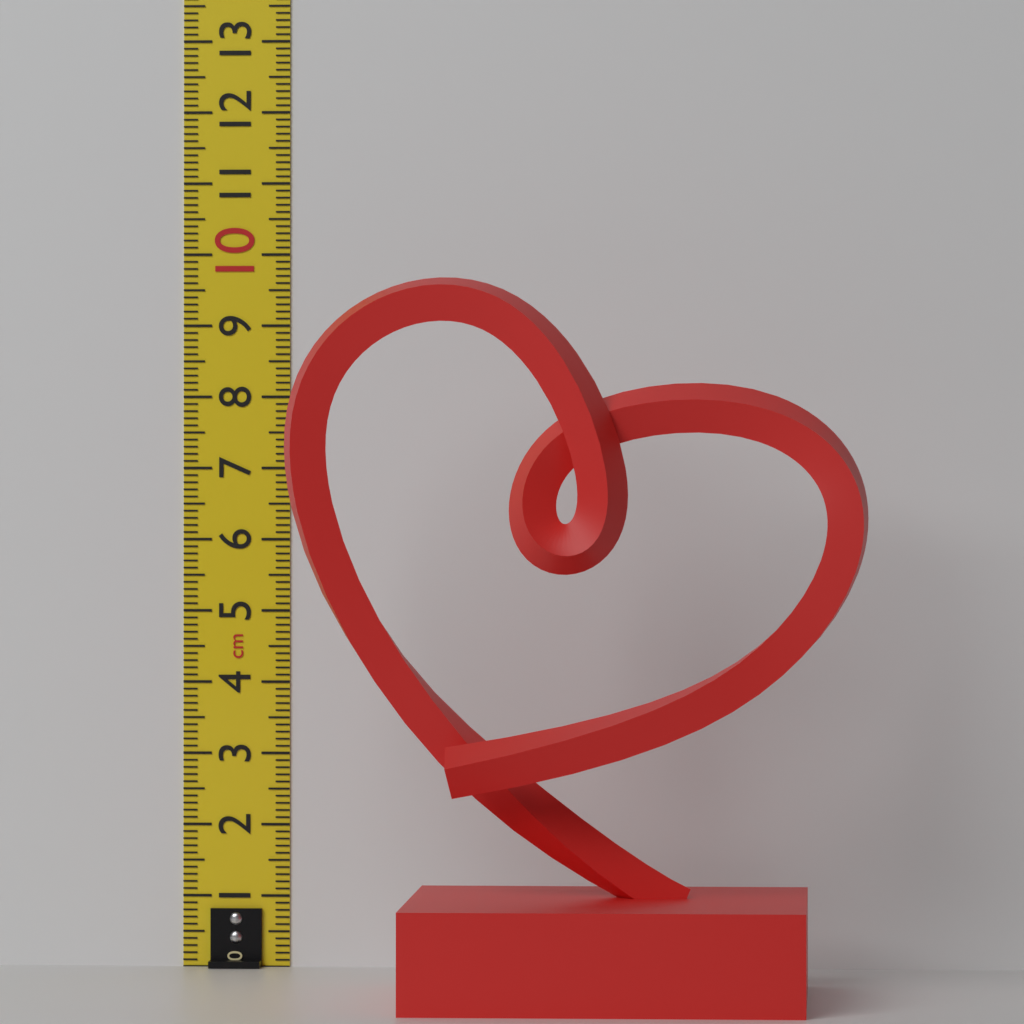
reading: 9.5 cm
